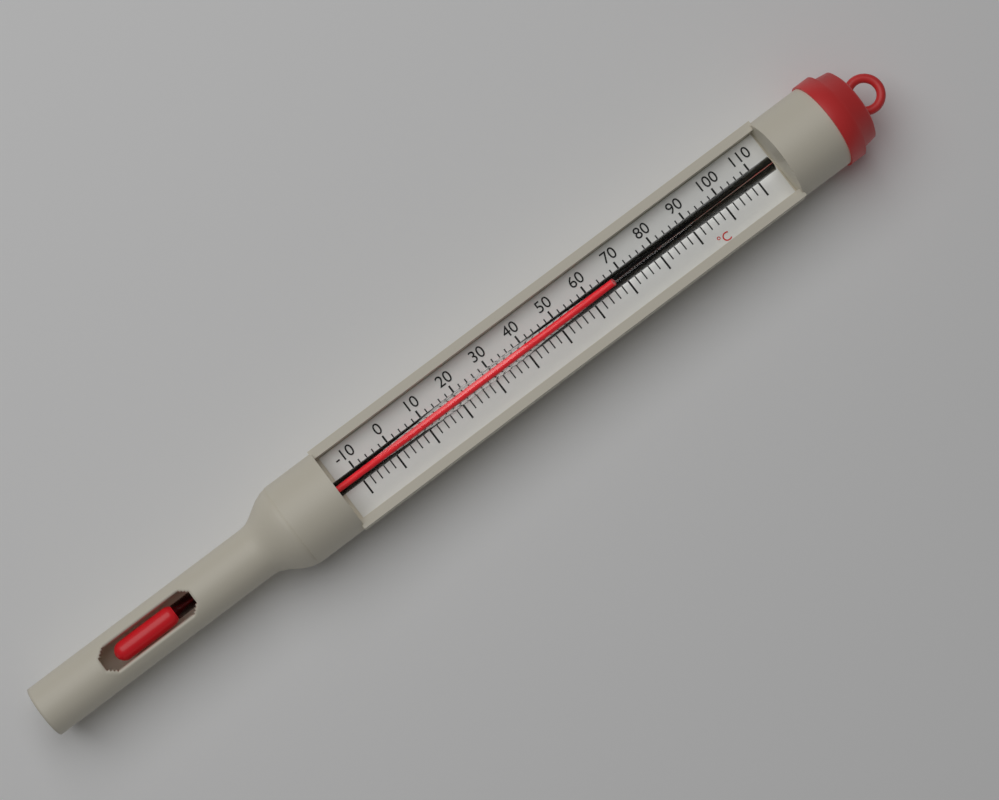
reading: 66 °C
